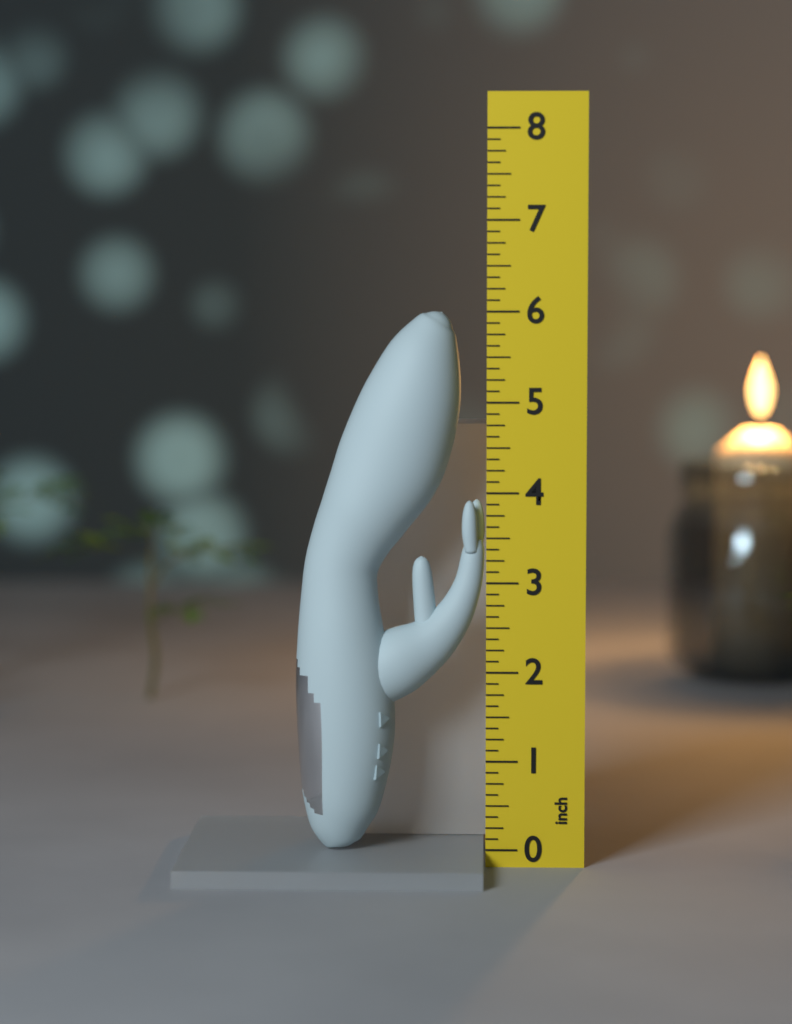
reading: 6.000 inch
